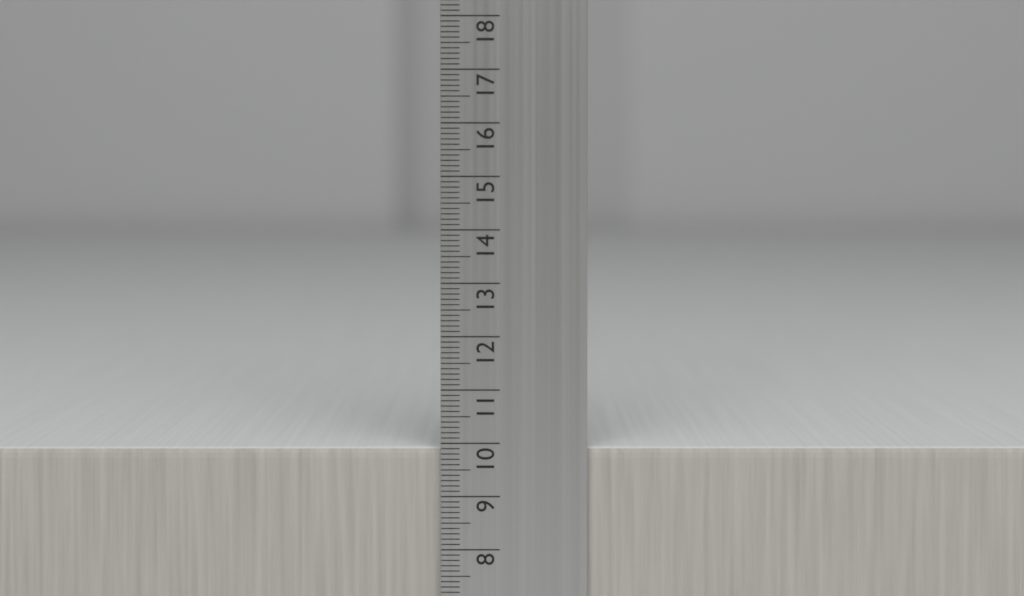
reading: 9.9 cm
